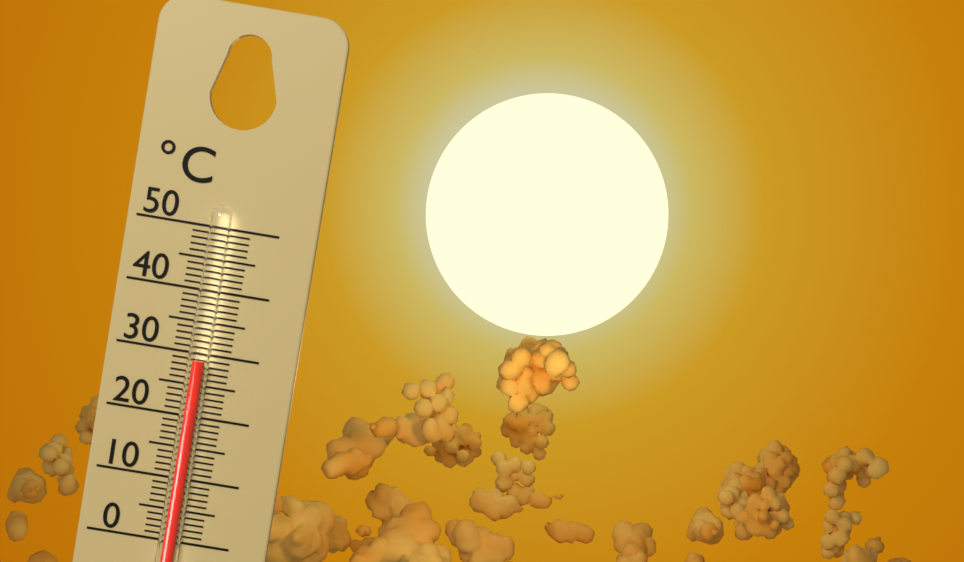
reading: 29 °C
